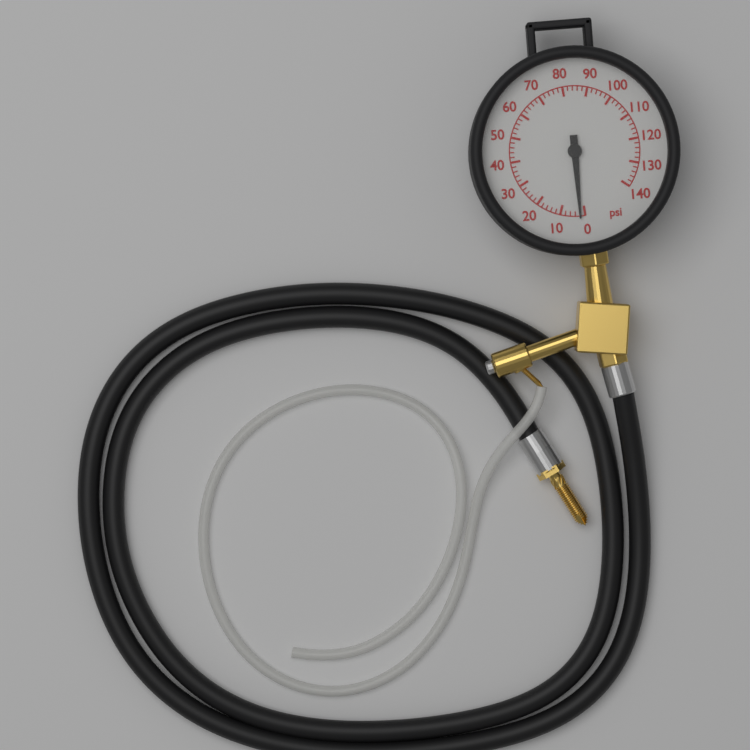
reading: 2 psi
